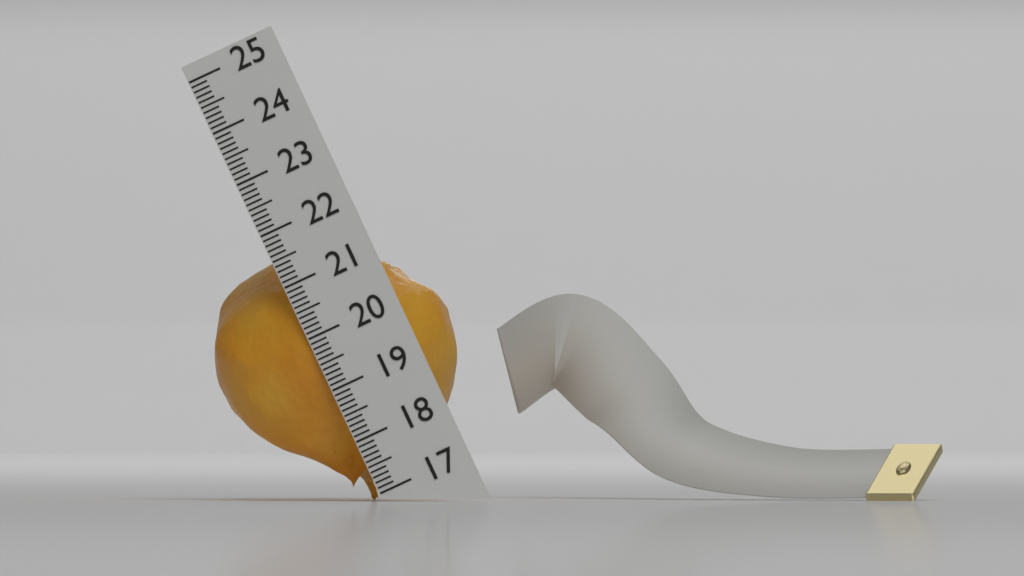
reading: 21.6 (no unit)
